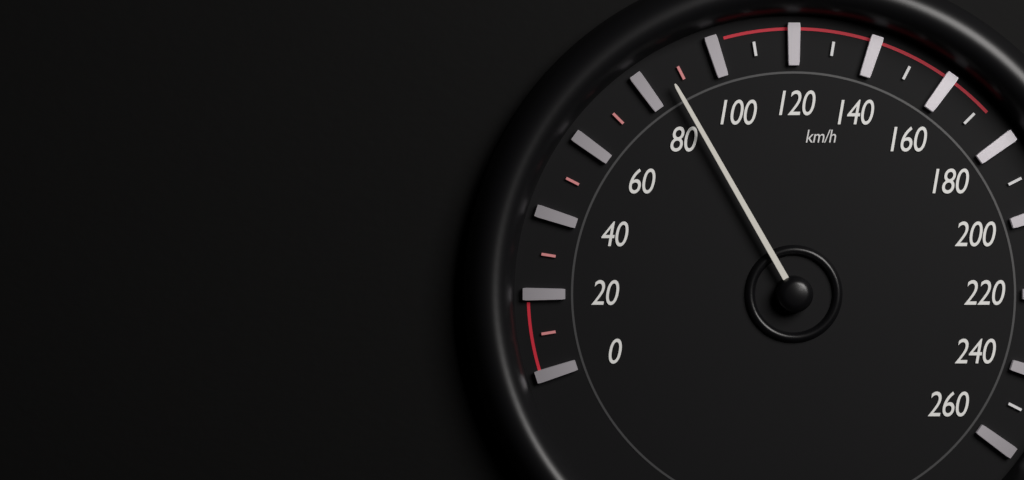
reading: 87 km/h
